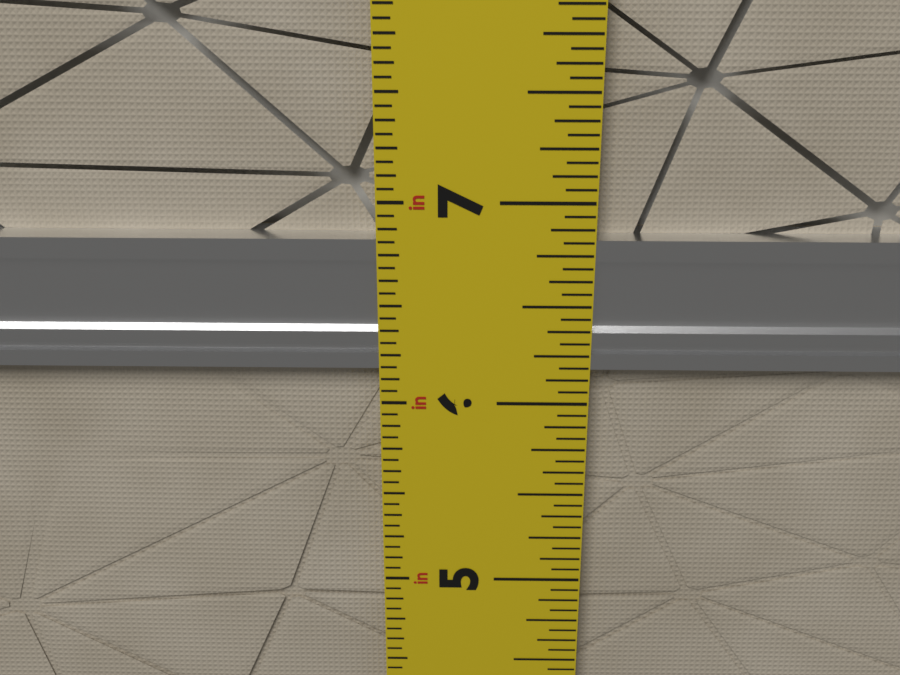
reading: 6.8125 in
